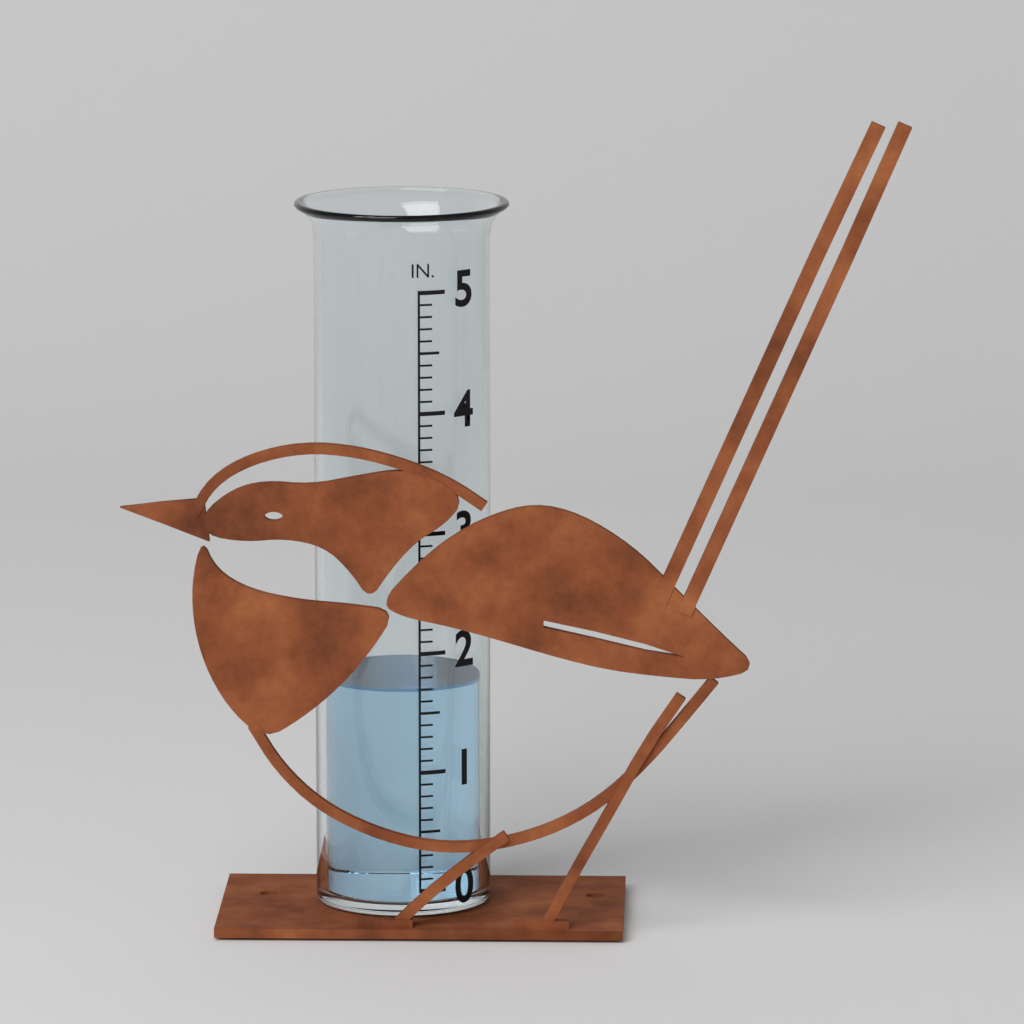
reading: 1.7 in
